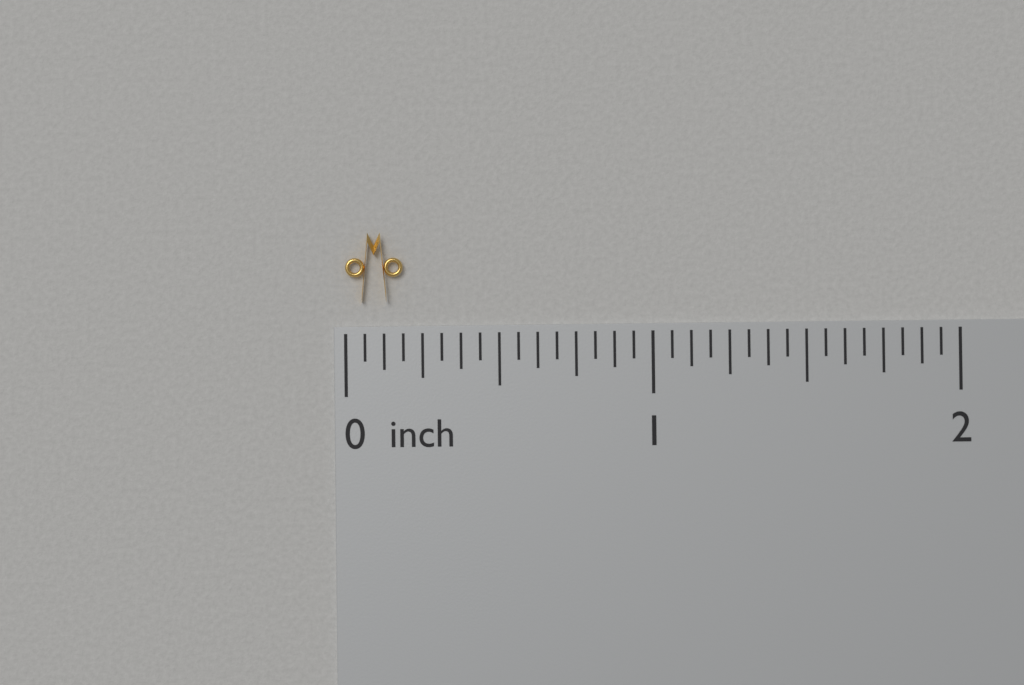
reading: 0.1875 inch
